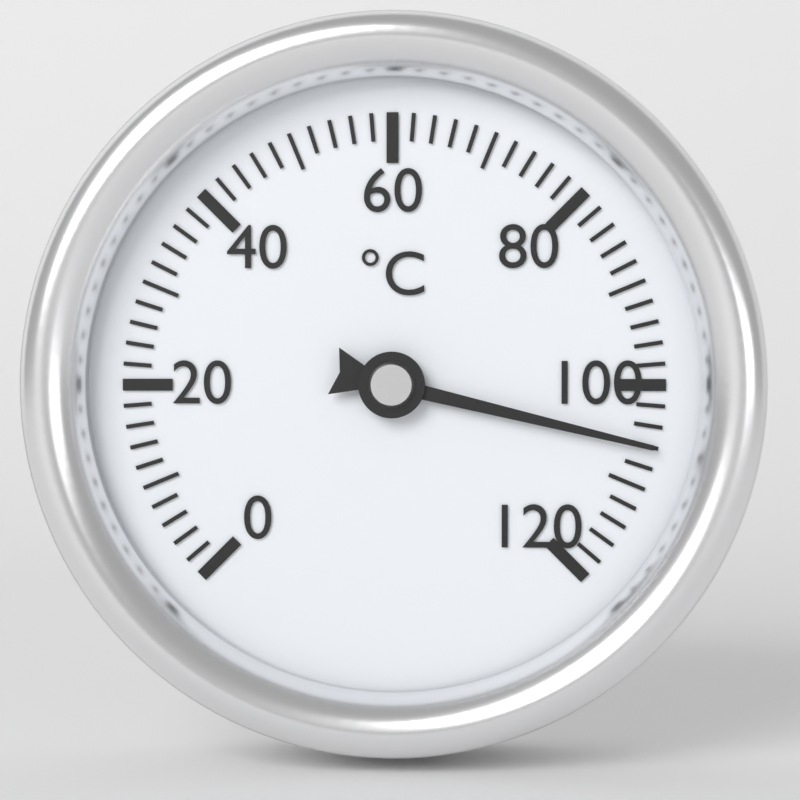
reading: 106 °C
